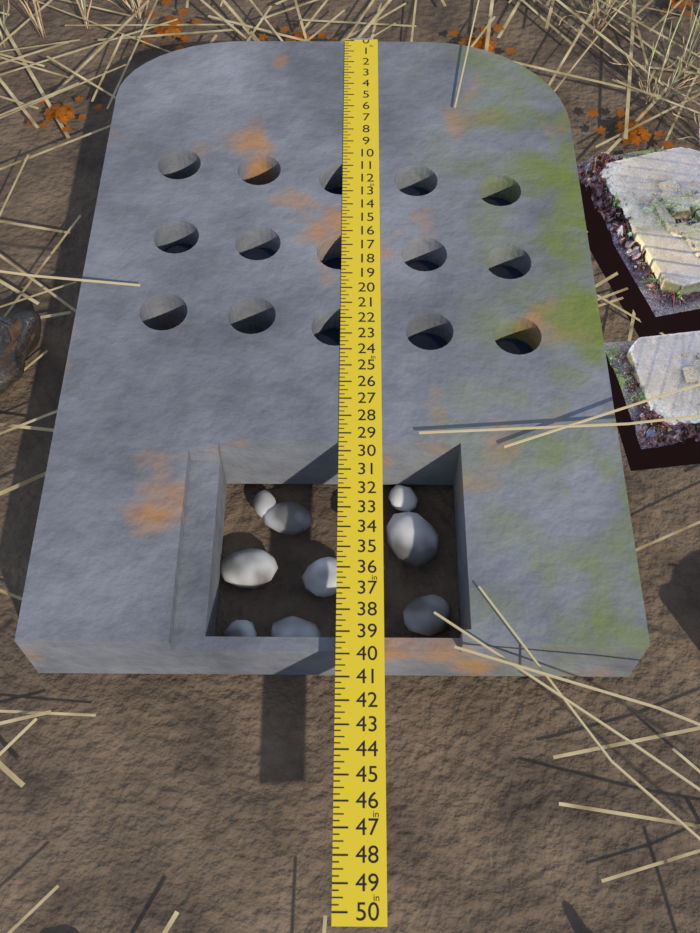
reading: 39.50 in
